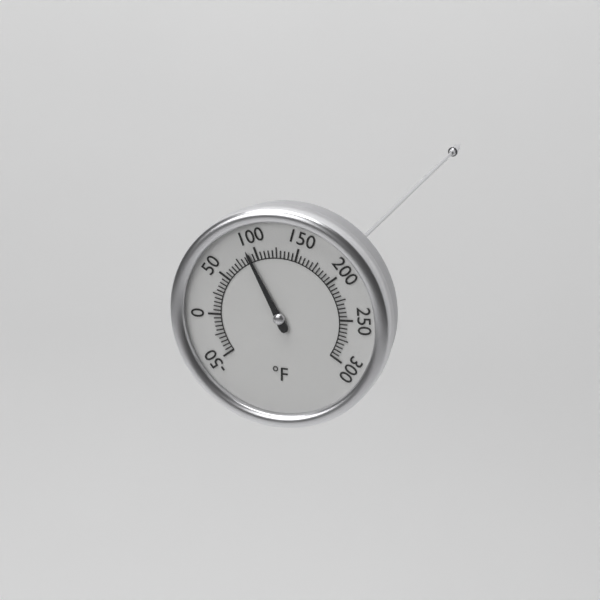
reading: 90 °F
